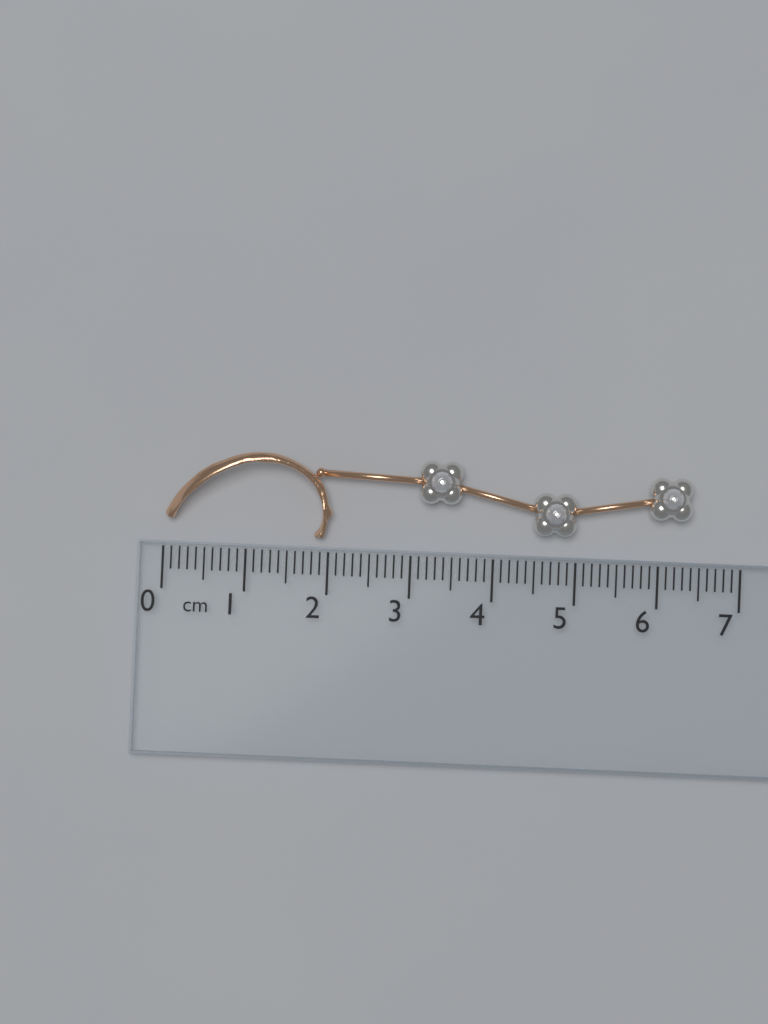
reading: 6.4 cm
